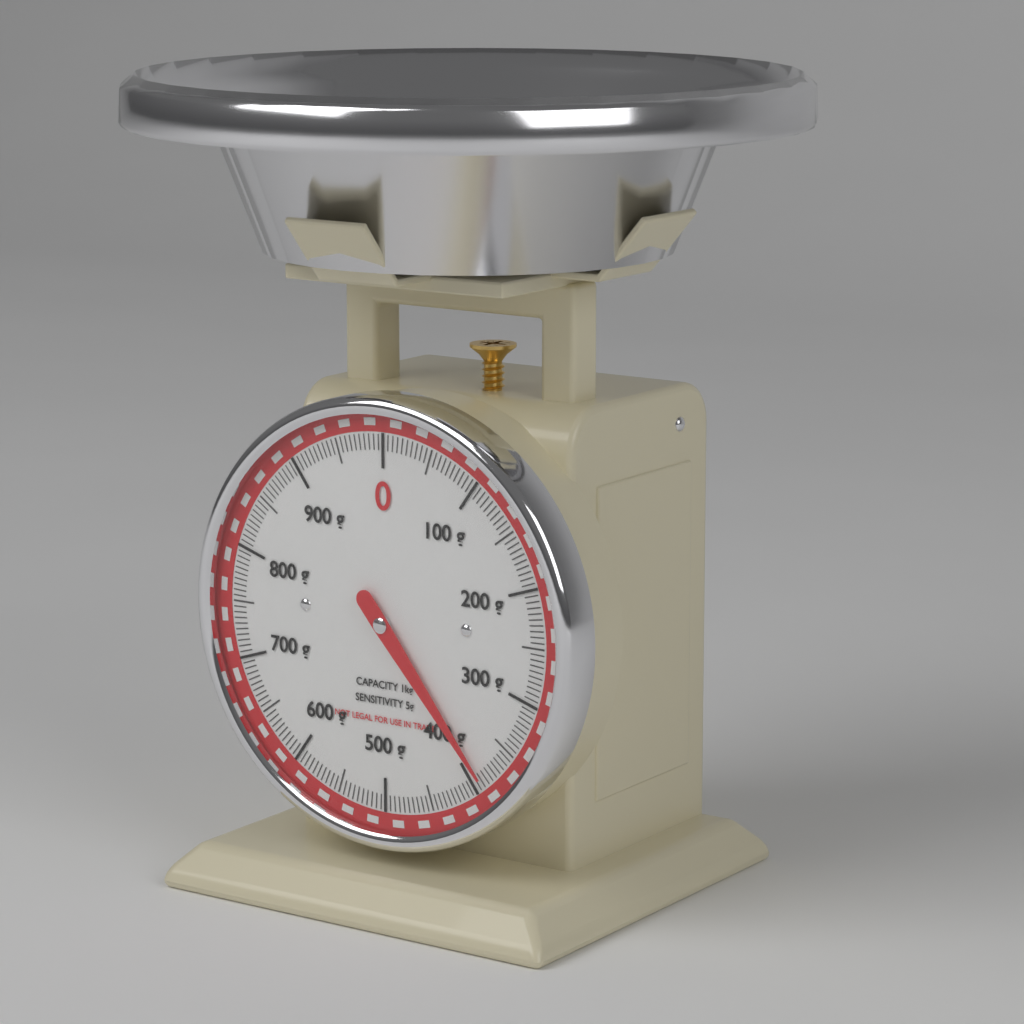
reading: 390 g
